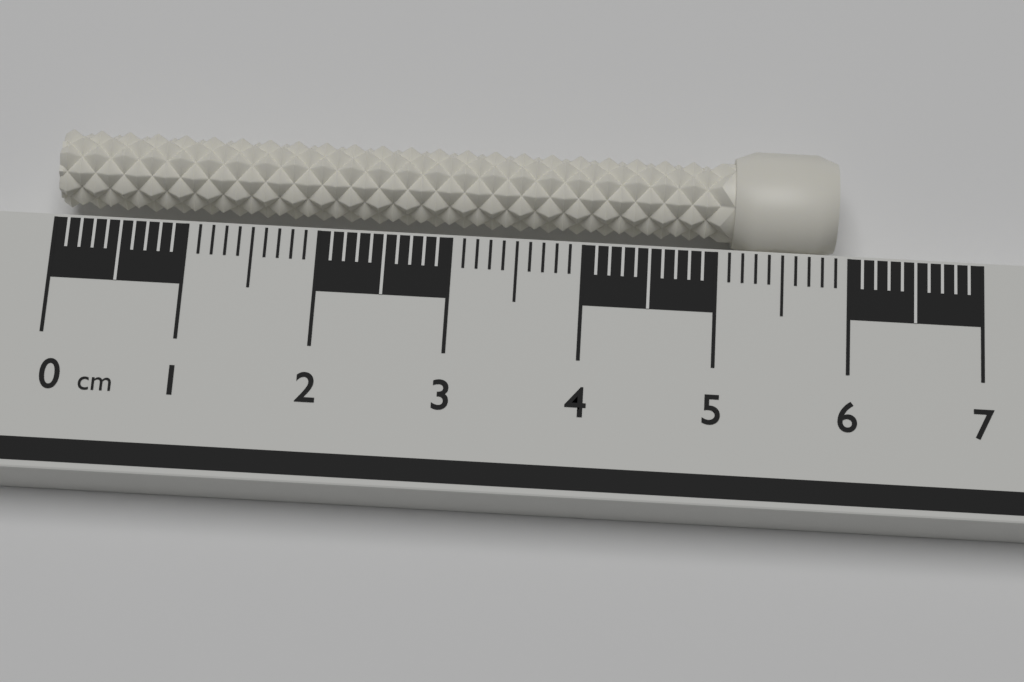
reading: 5.9 cm
